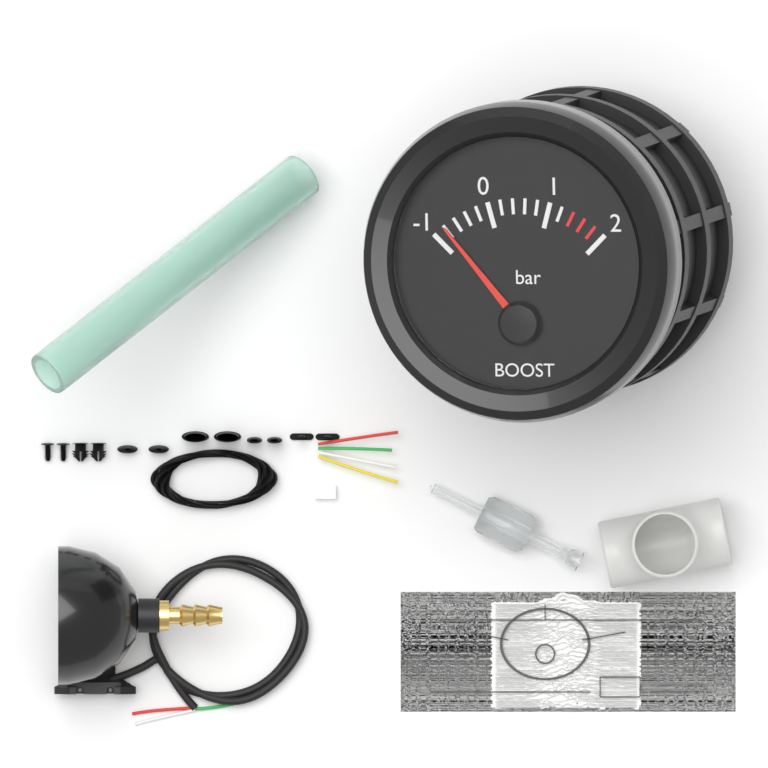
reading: -0.8 bar
